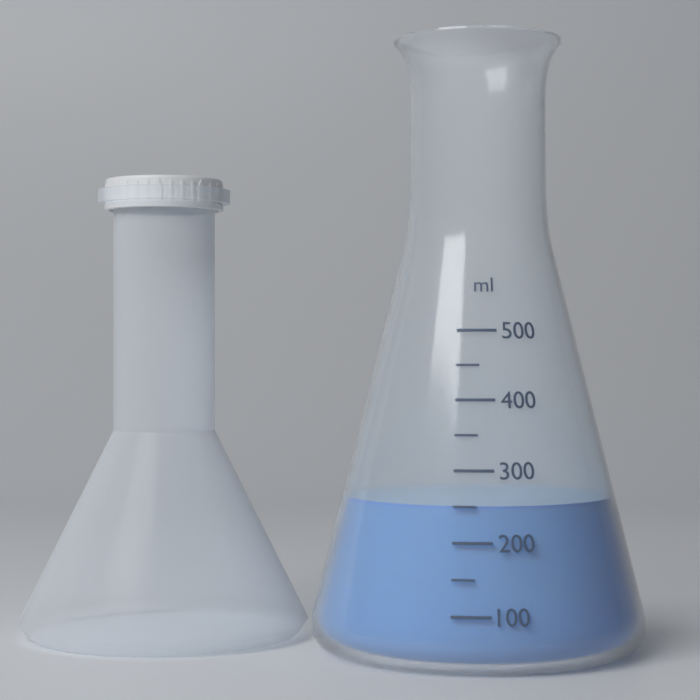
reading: 250 ml
